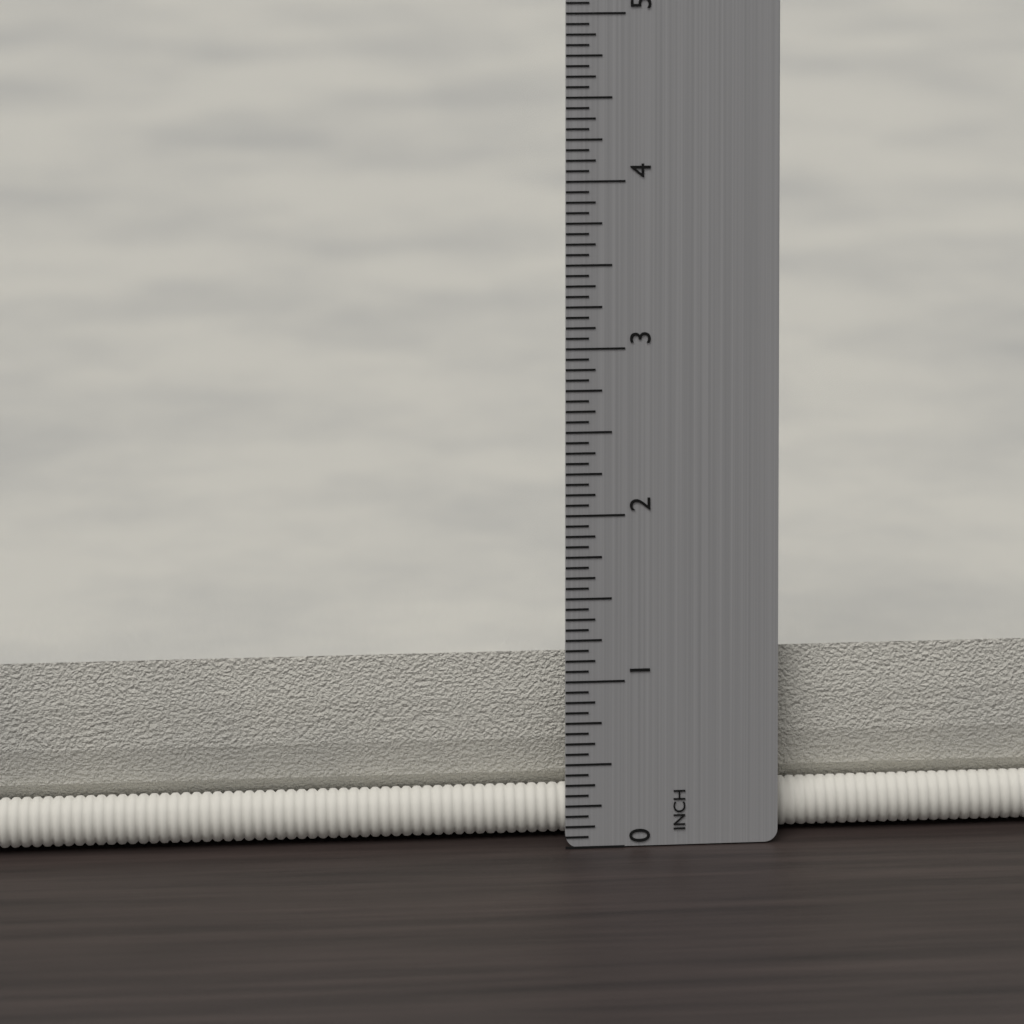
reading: 1.1250 in
